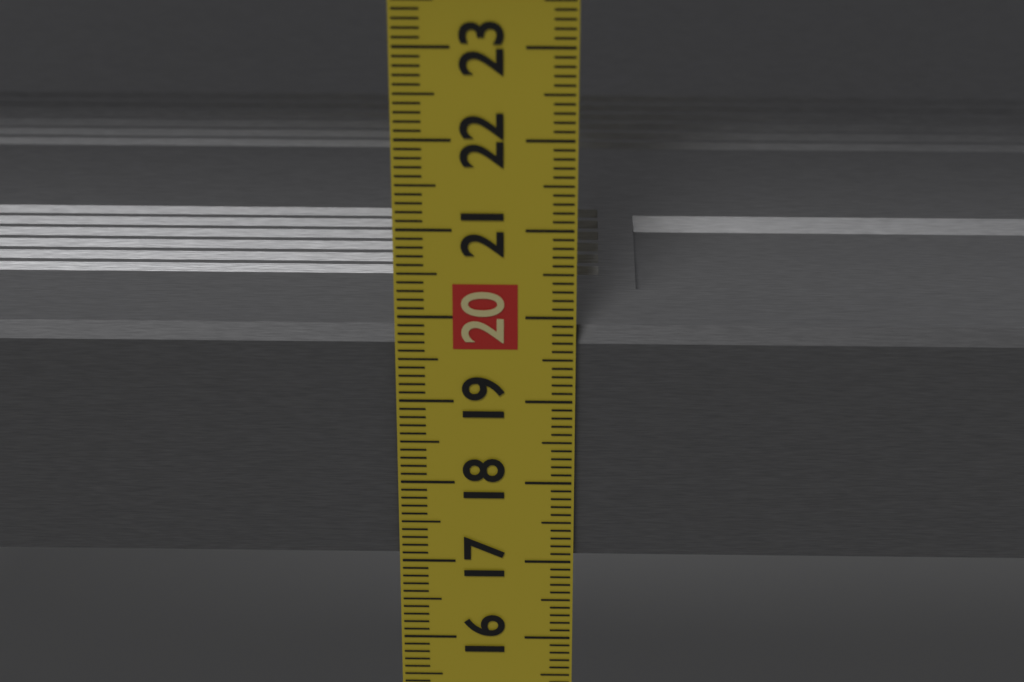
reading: 19.8 cm
